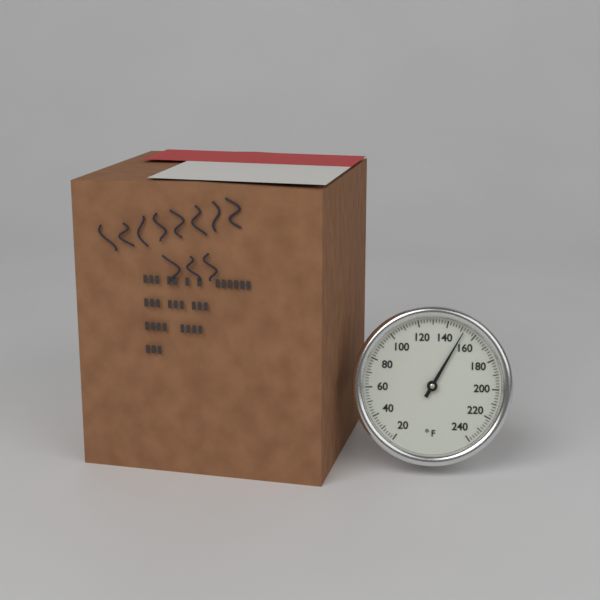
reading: 152 °F
